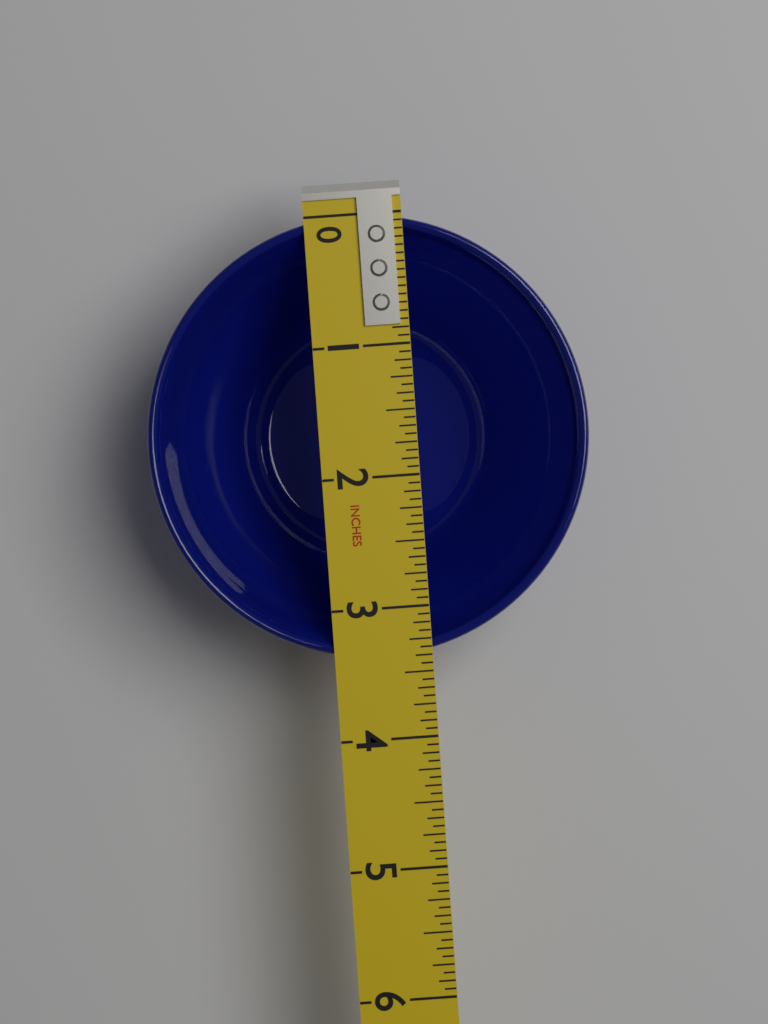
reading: 3.3750 in
